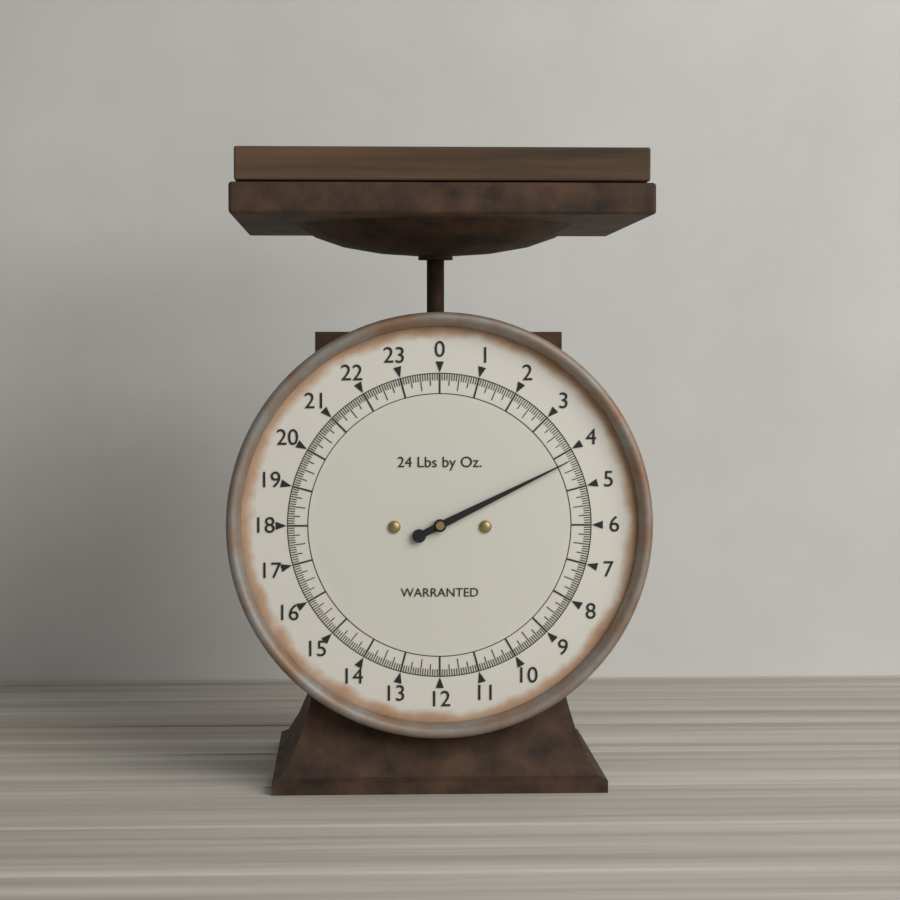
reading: 4.2500 lb
